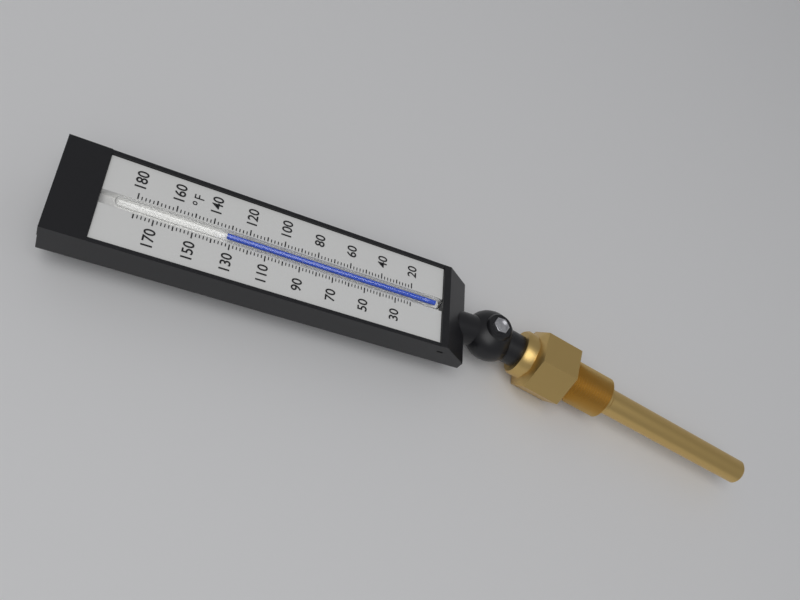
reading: 132 °F
